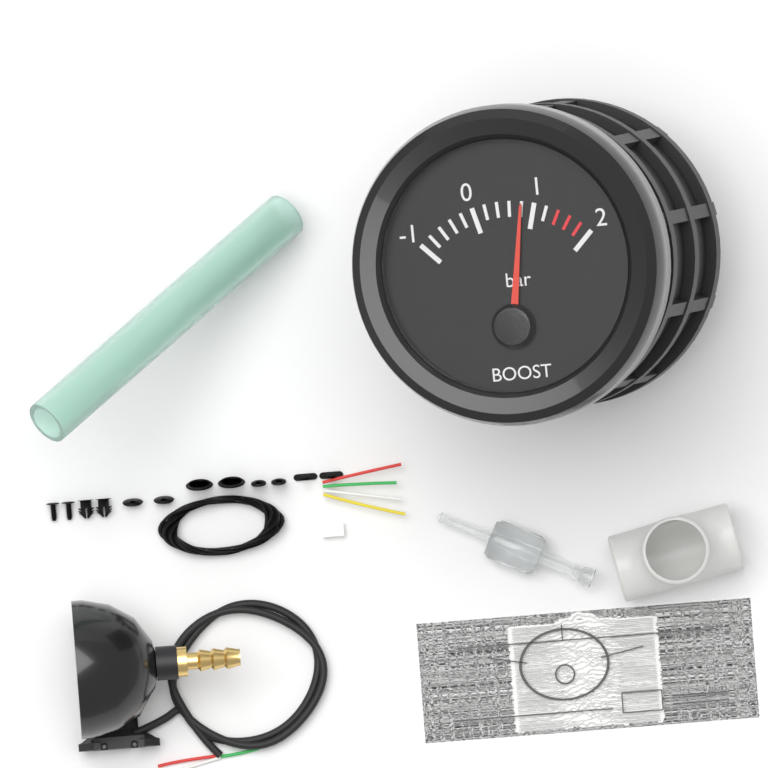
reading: 0.8 bar
